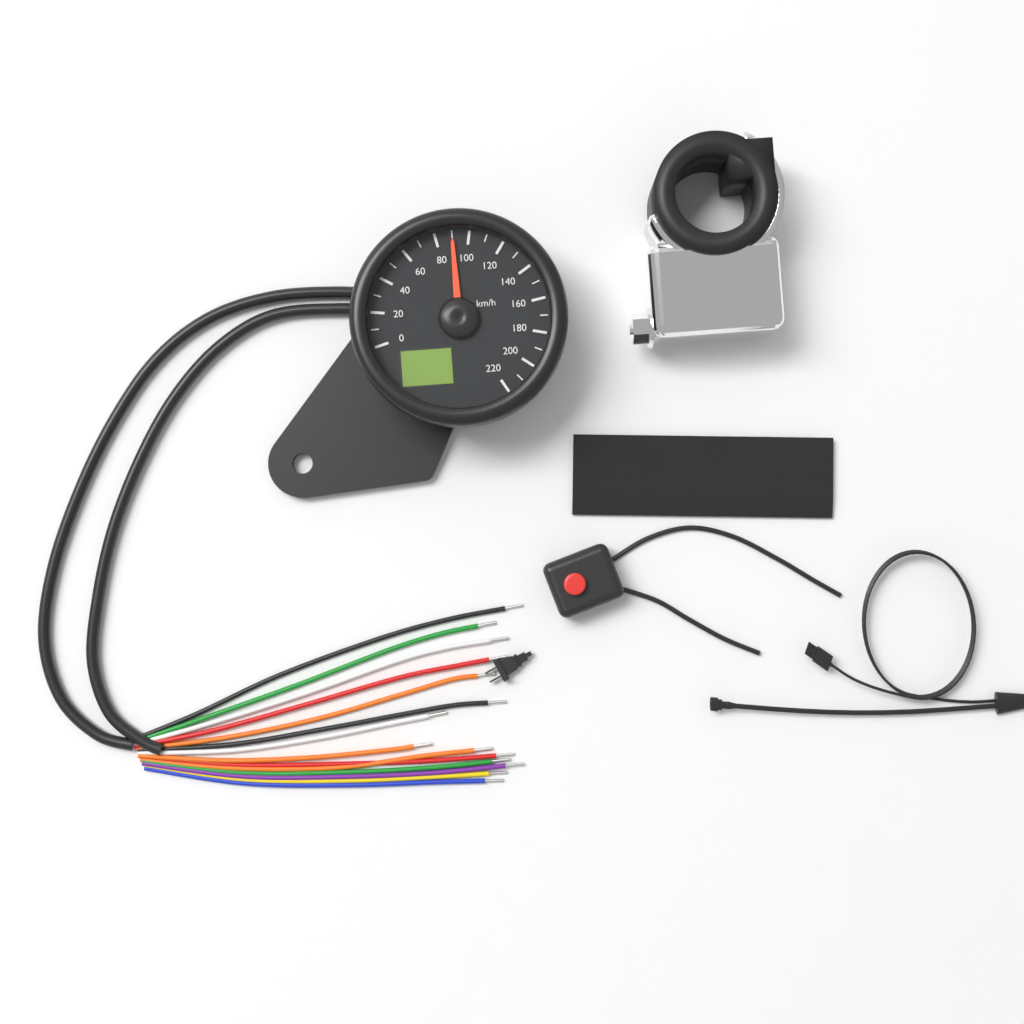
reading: 90 km/h
